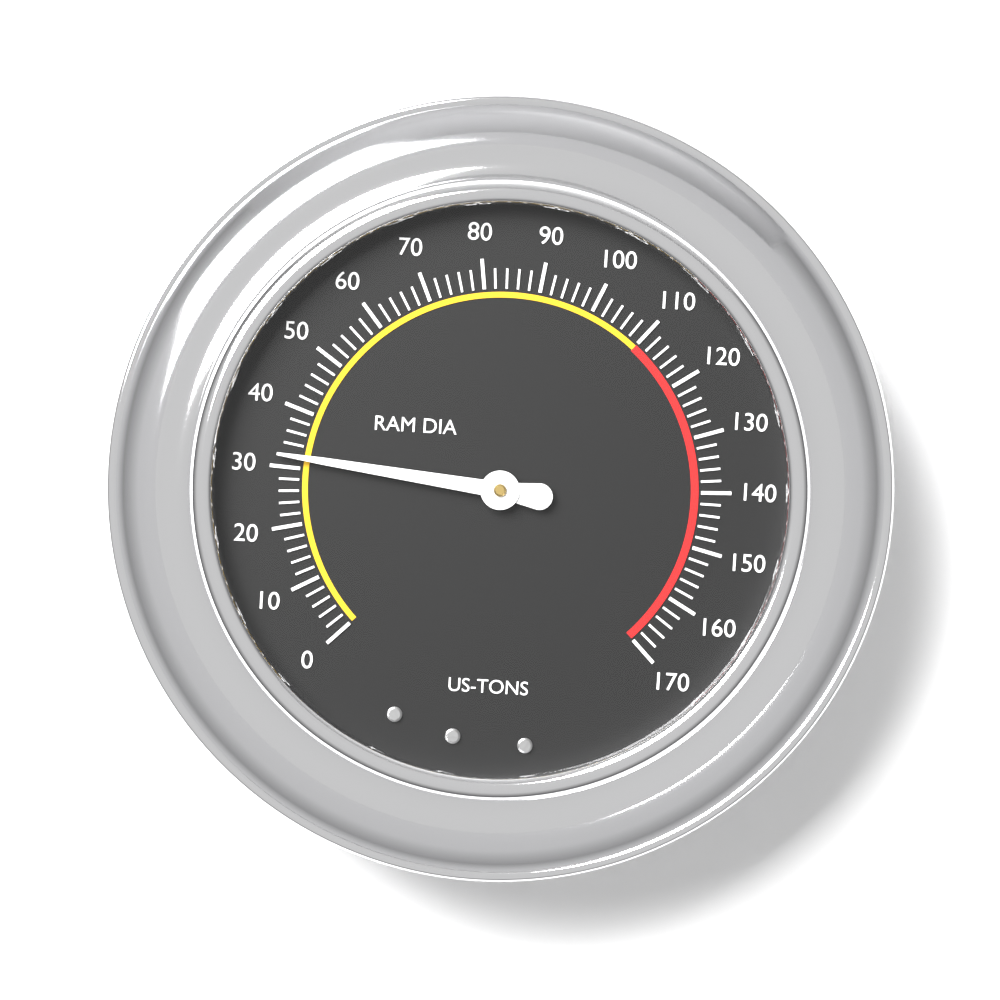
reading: 32 US-TONS
